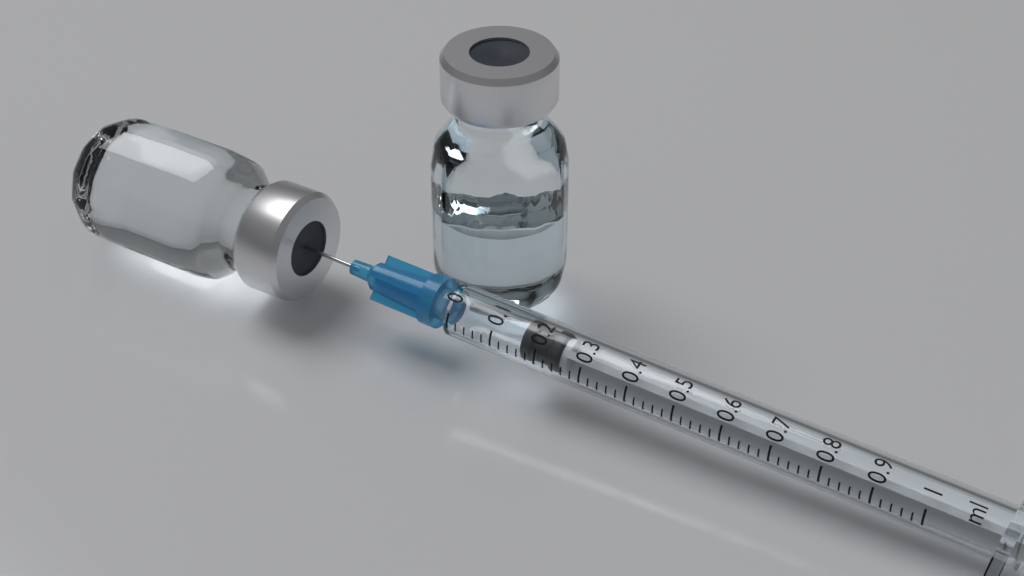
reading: 0.16 ml
